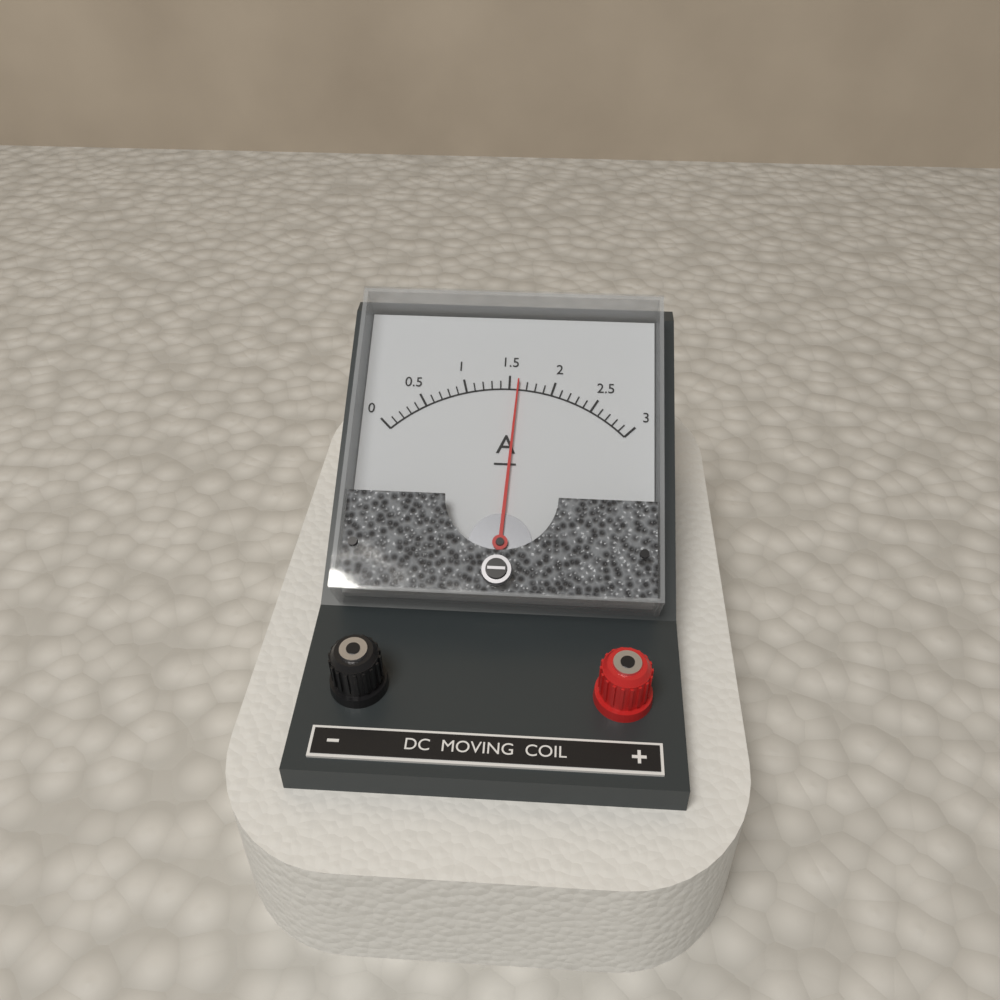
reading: 1.6 A
